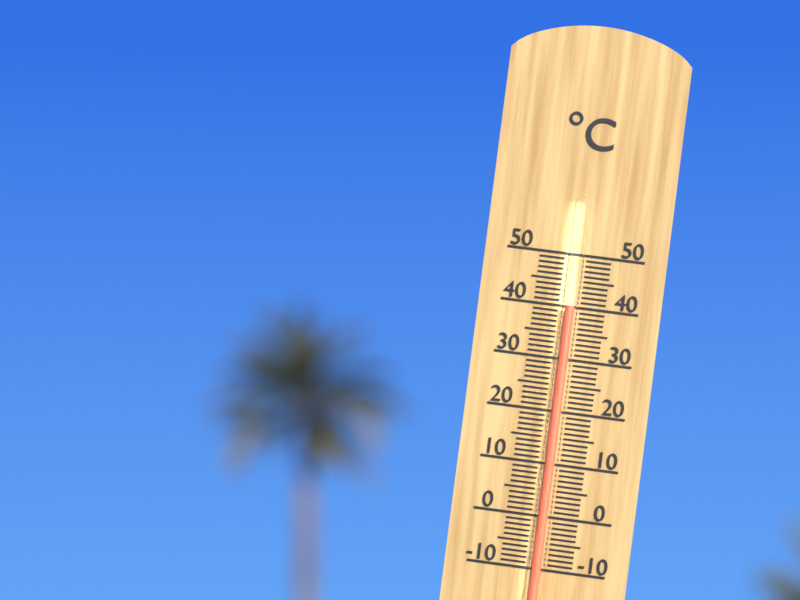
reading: 40 °C
